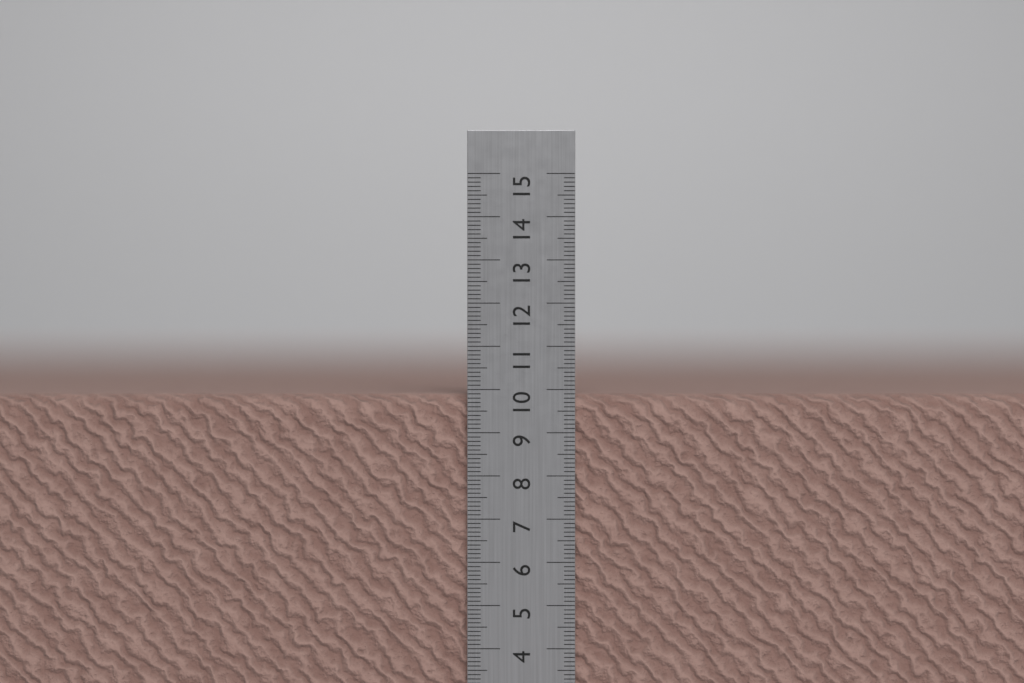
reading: 9.9 cm
